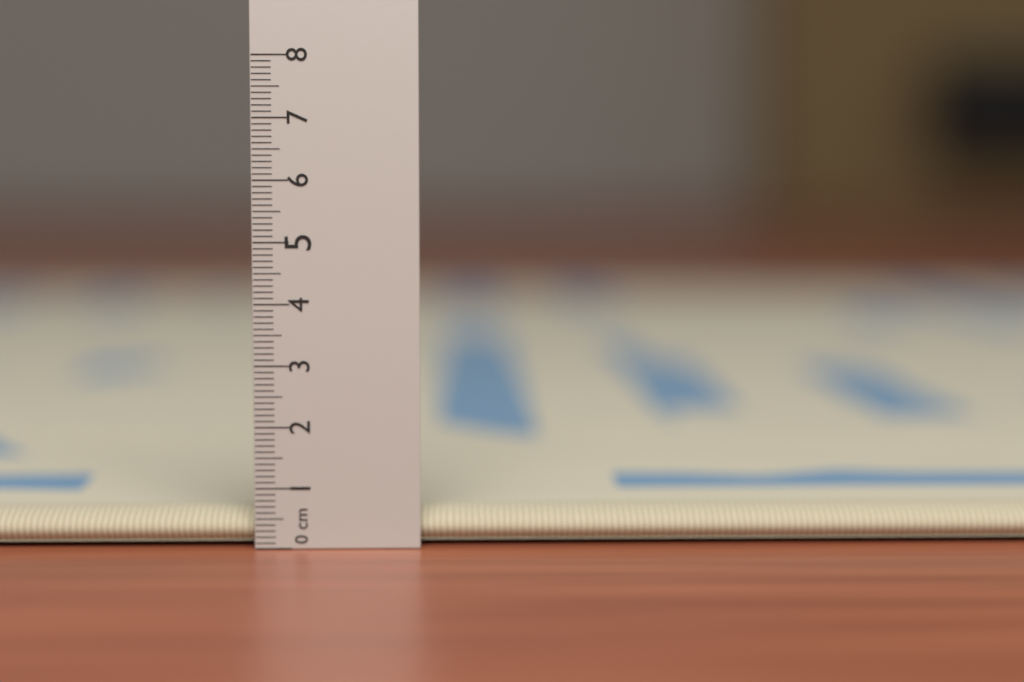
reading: 0.6 cm
